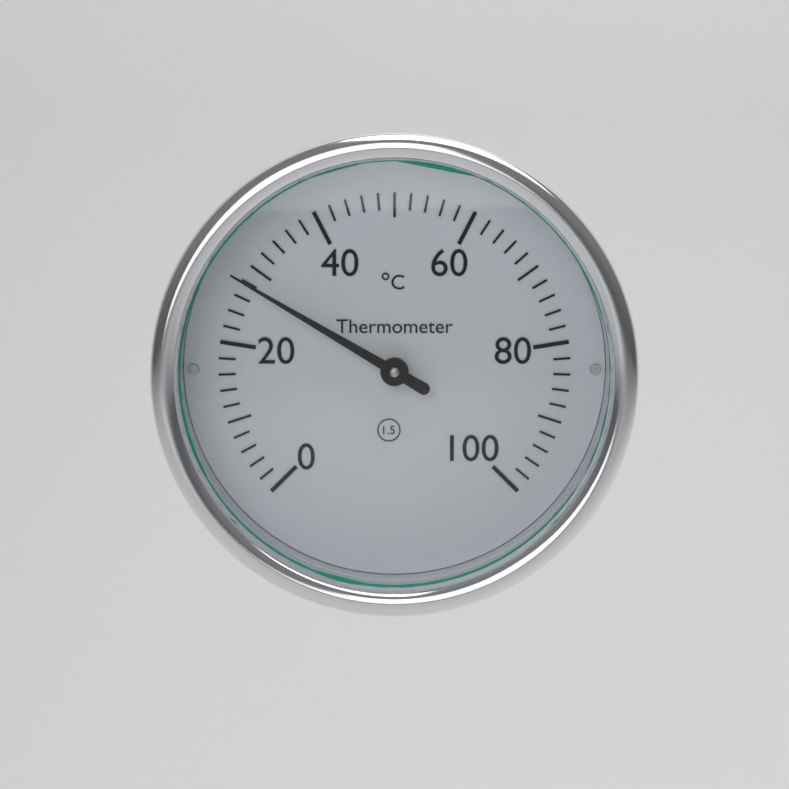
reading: 28 °C
